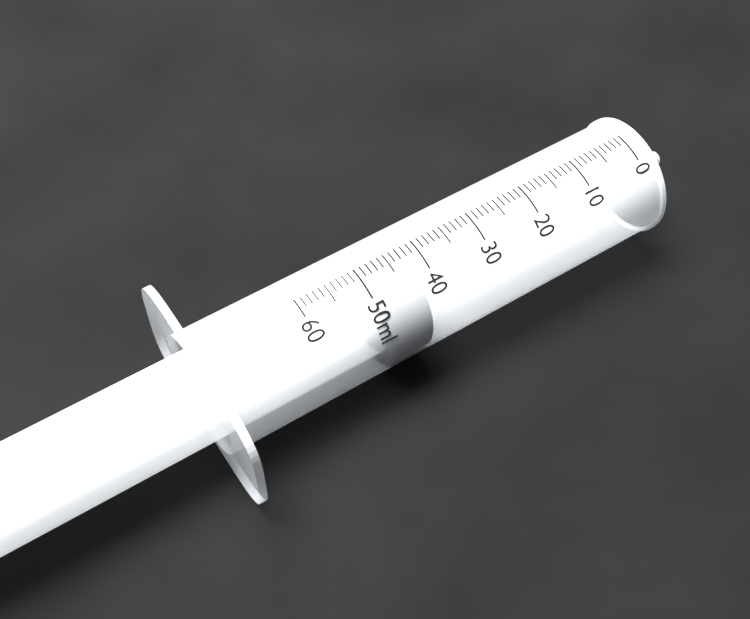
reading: 42 ml
